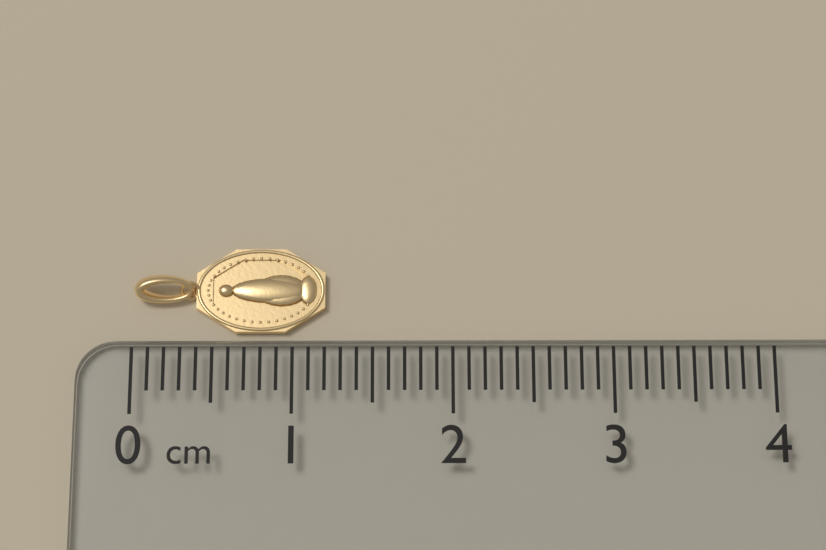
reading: 1.2 cm
